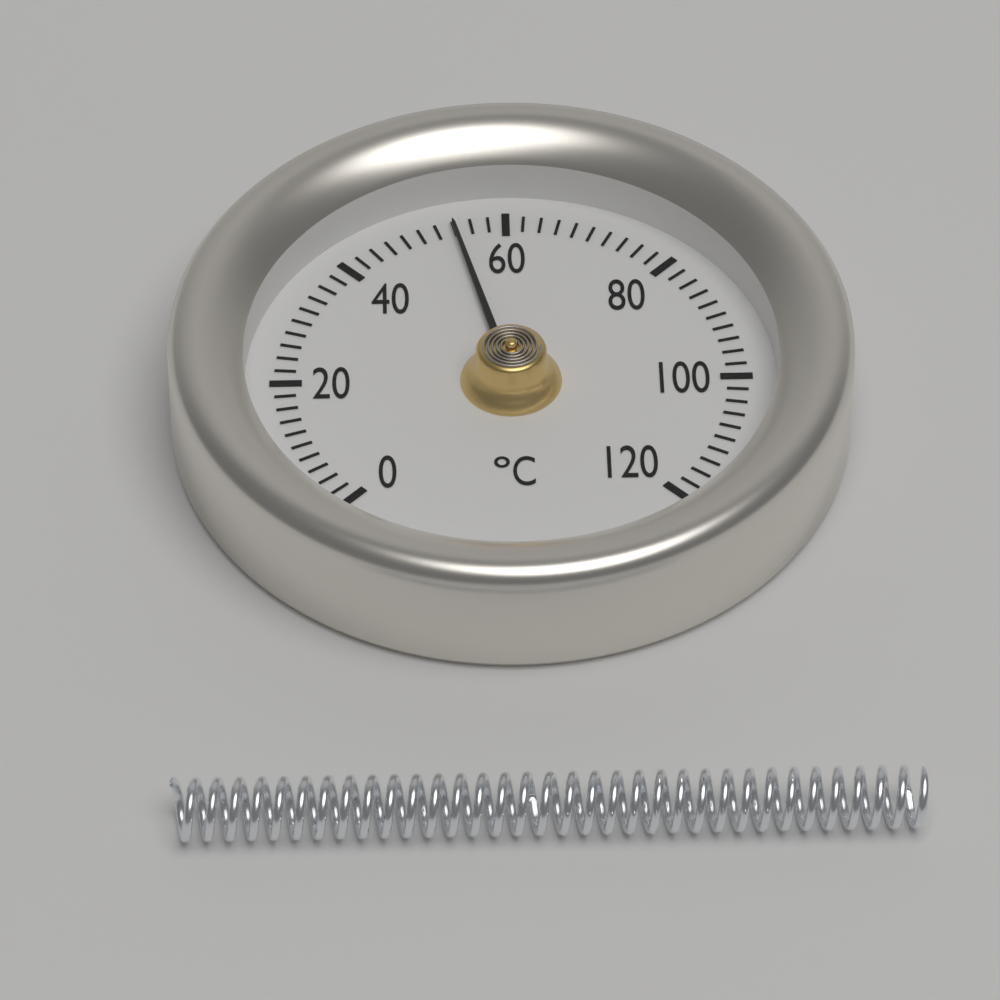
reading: 54 °C
